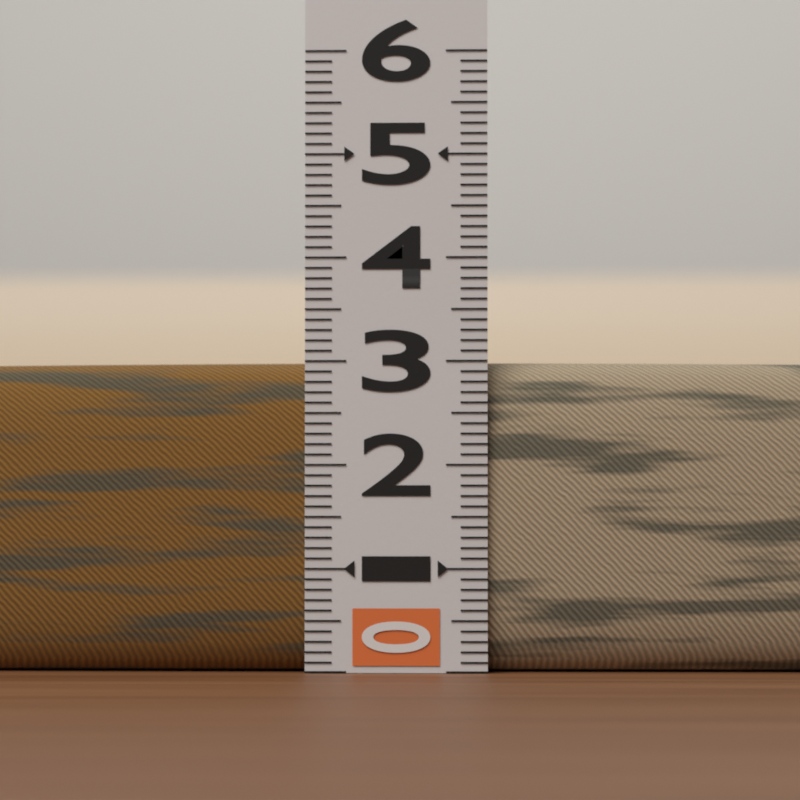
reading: 3.0 (no unit)
